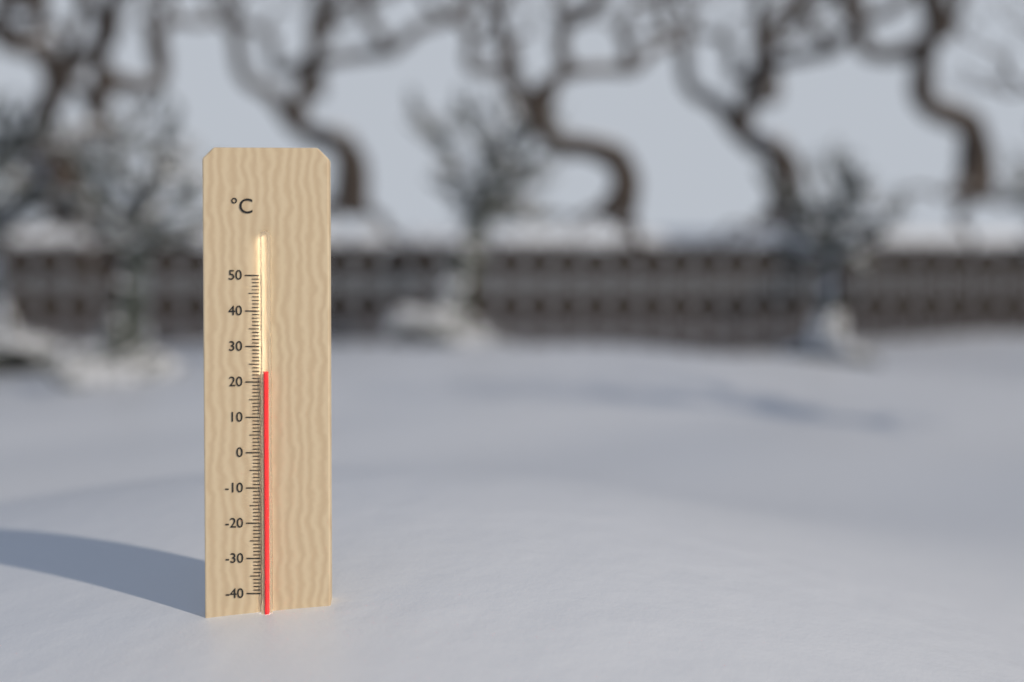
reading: 23 °C
